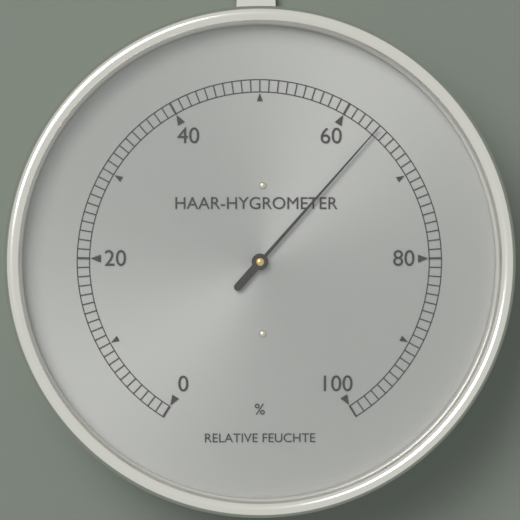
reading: 64 %
